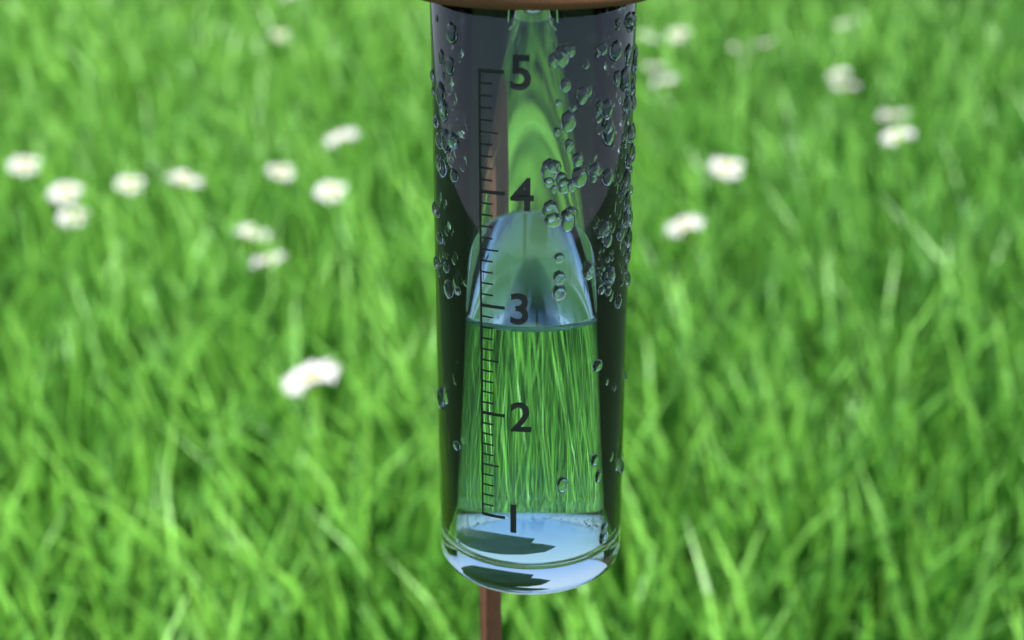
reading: 2.8 (no unit)
